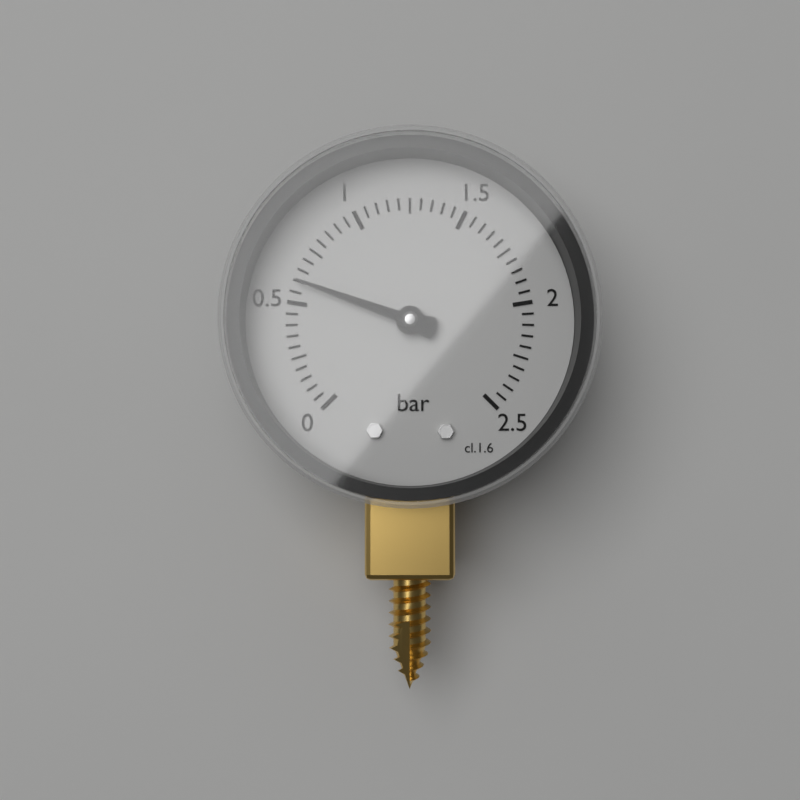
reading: 0.60 bar
